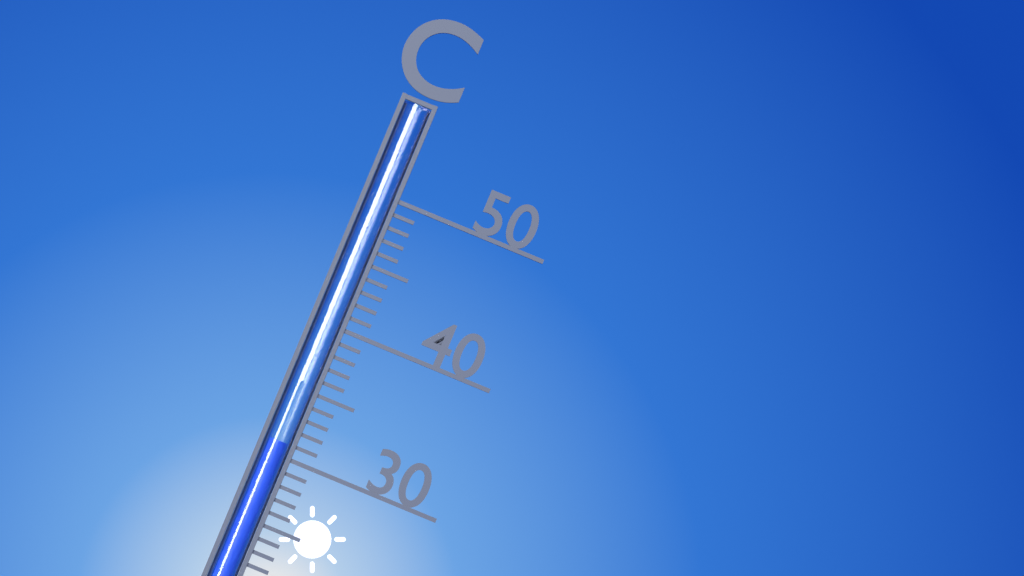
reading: 31 °C
